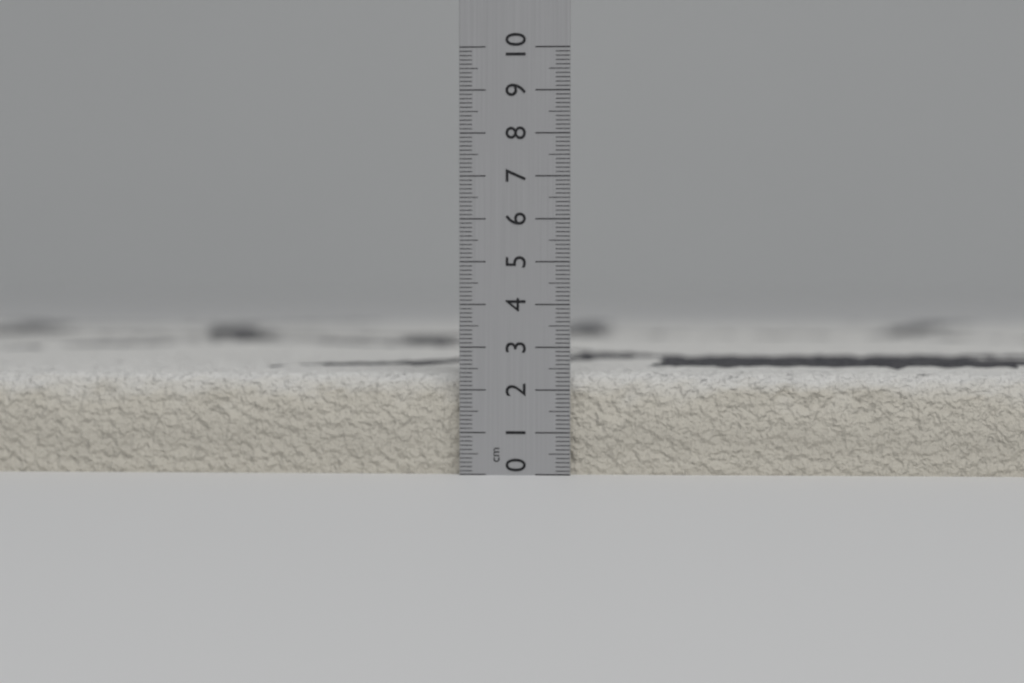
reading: 2.4 cm
